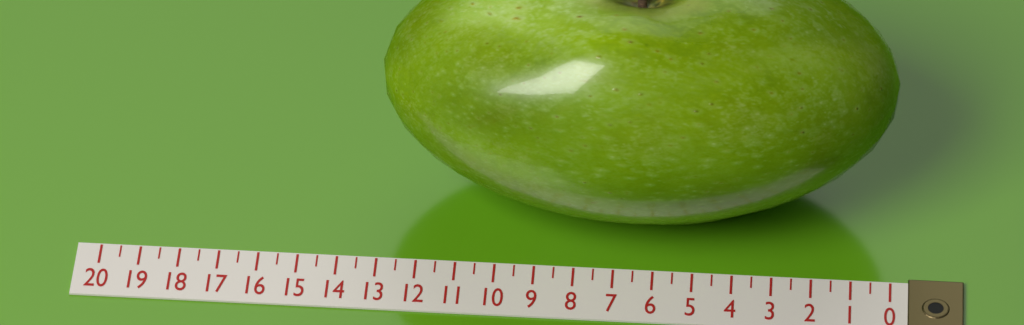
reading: 13.0 (no unit)
